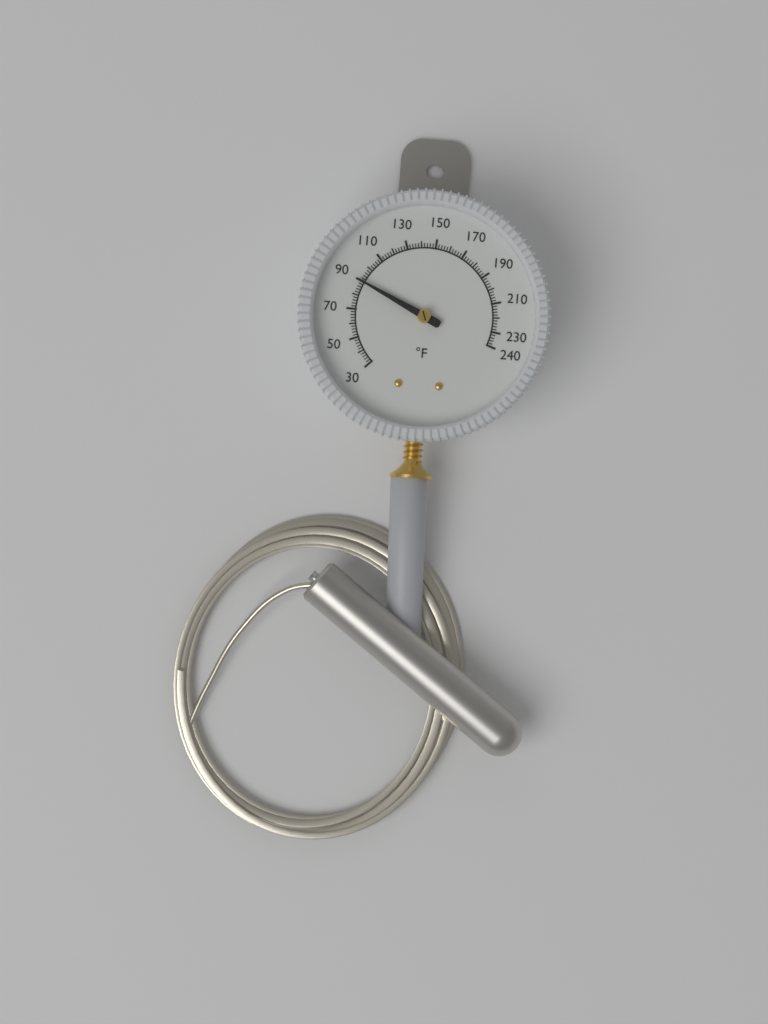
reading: 90 °F
